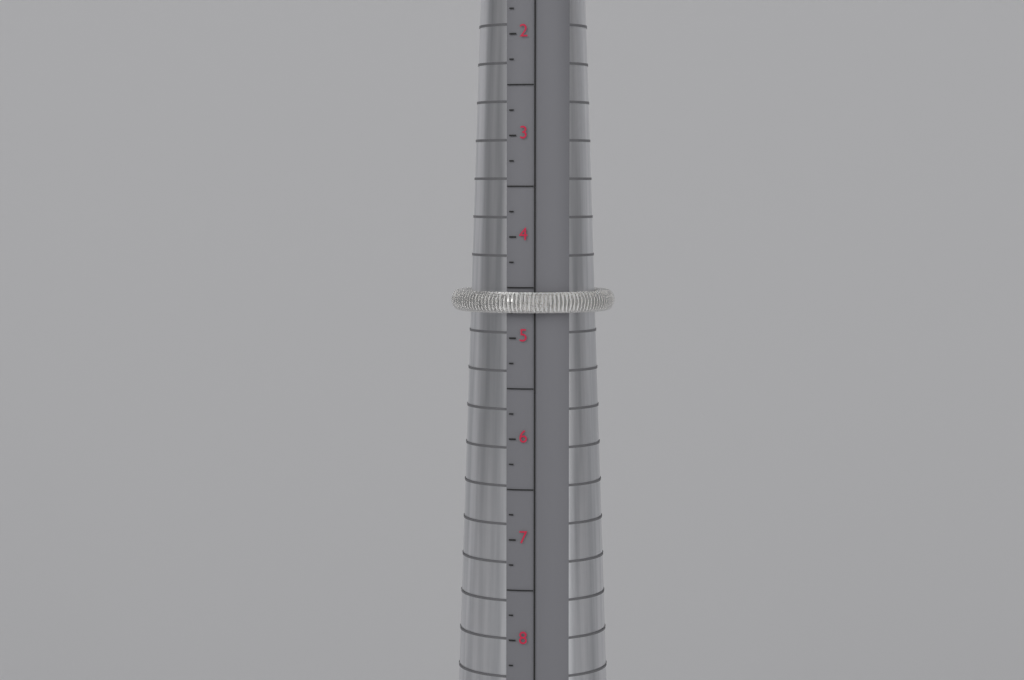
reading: 4.75 (no unit)
